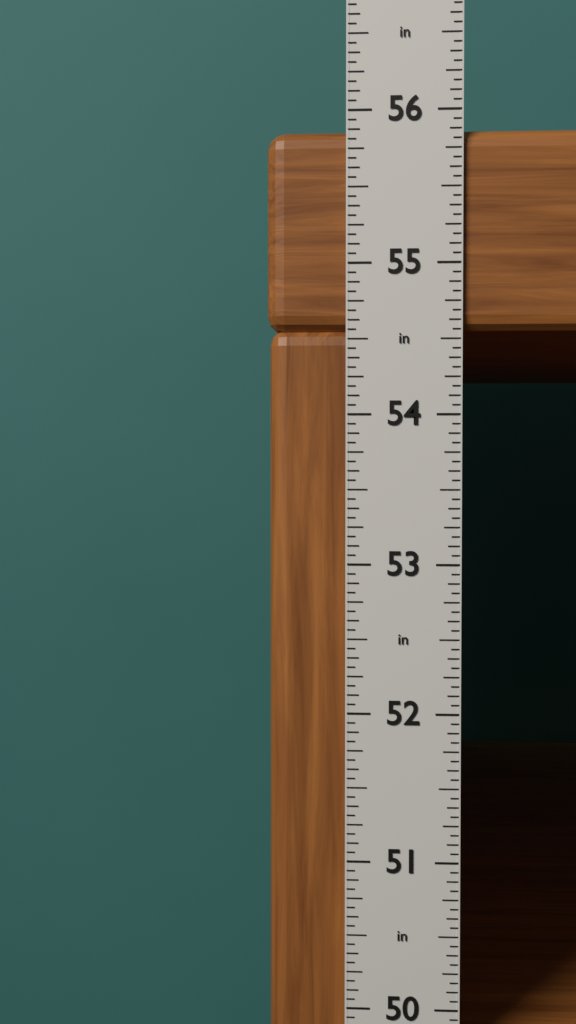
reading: 55.8750 in
